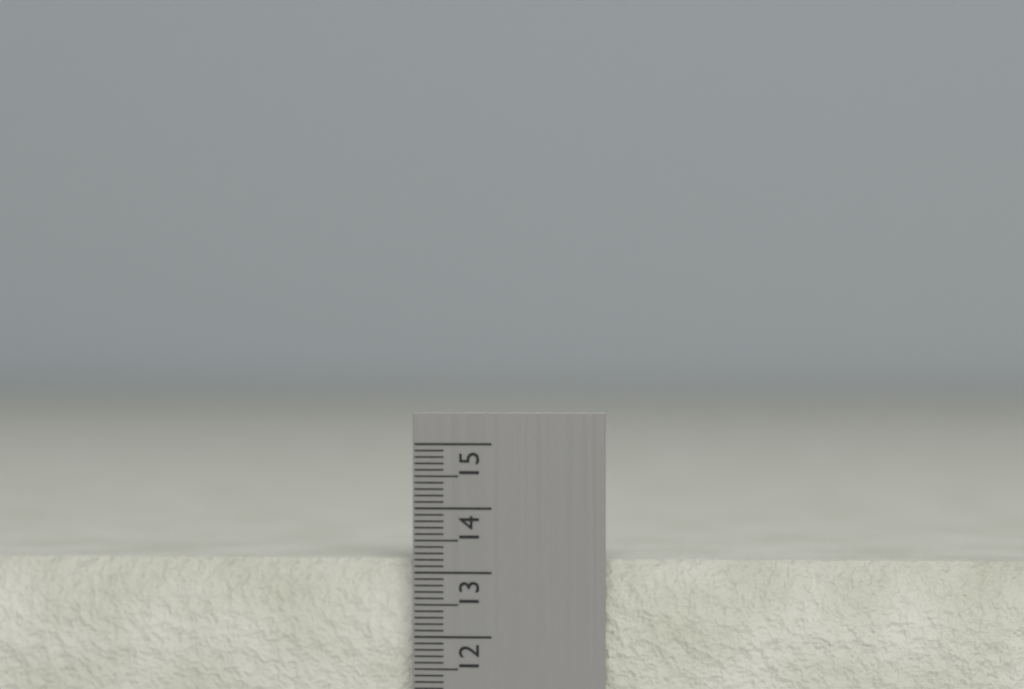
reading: 13.2 cm
